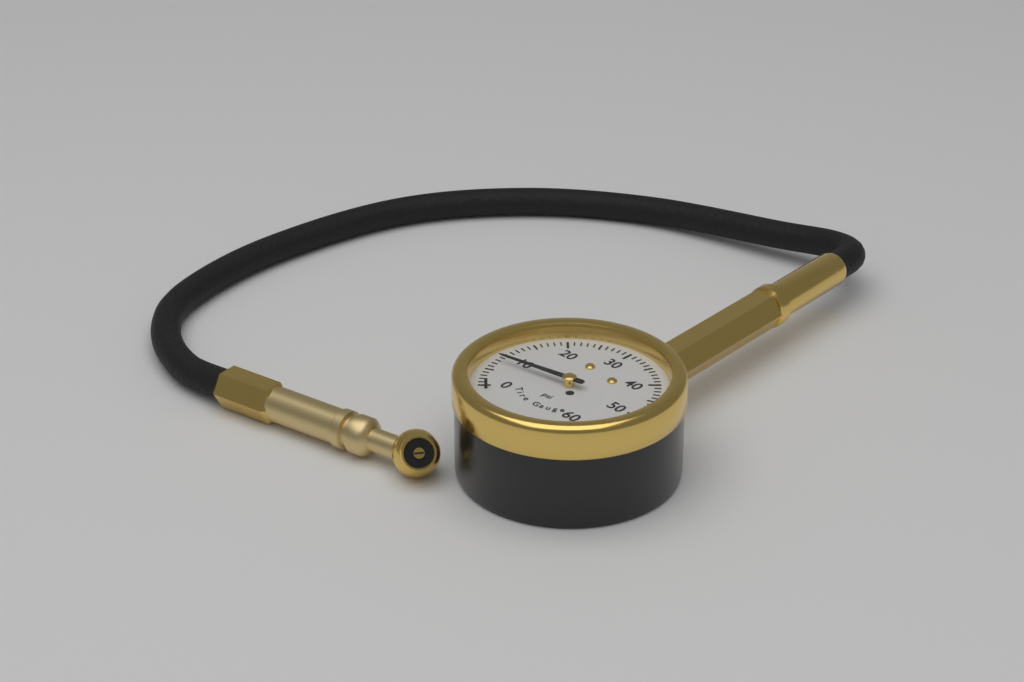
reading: 8 psi
